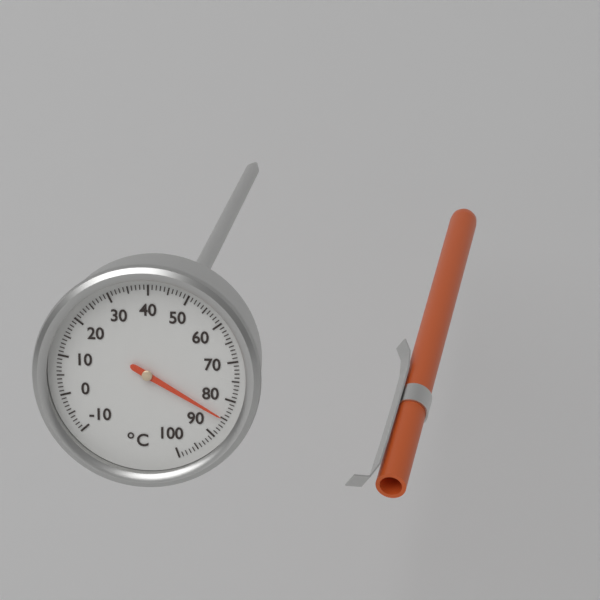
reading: 85 °C
